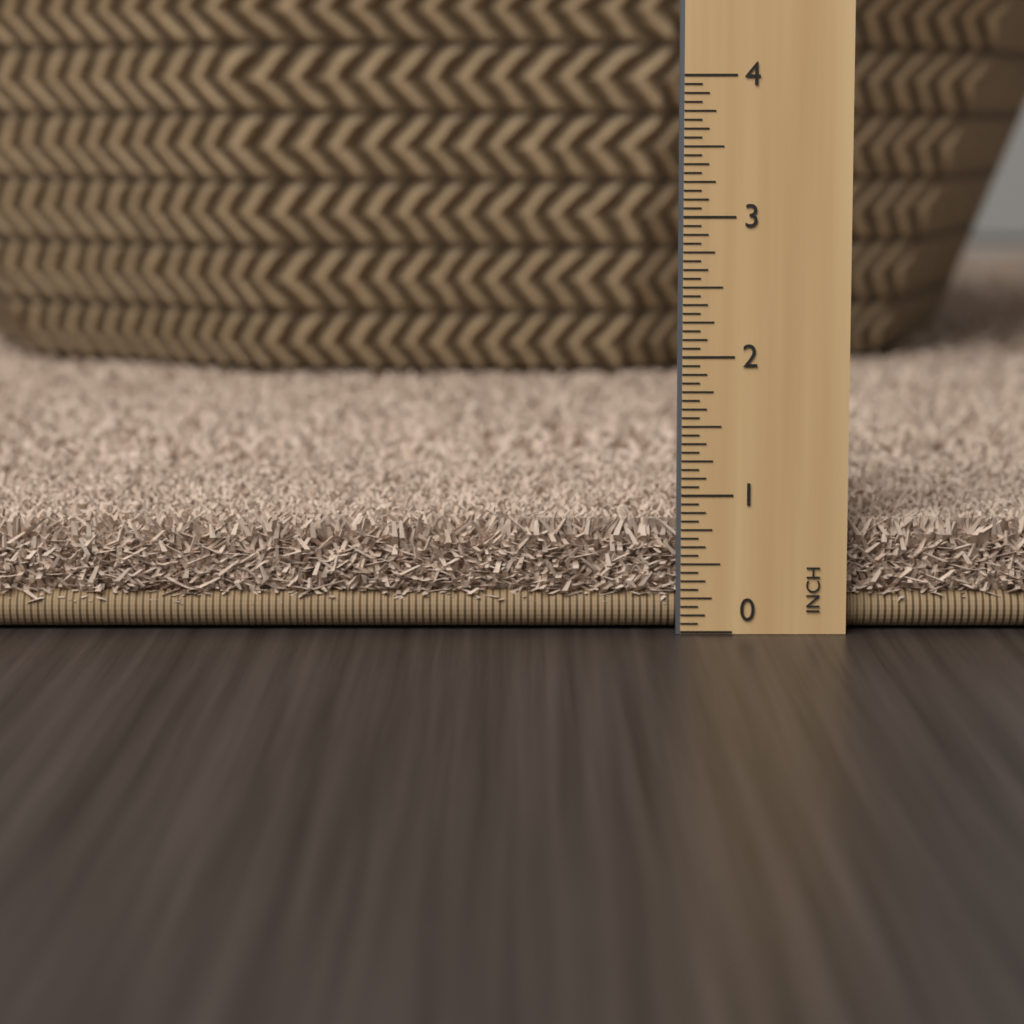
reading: 0.8125 in
